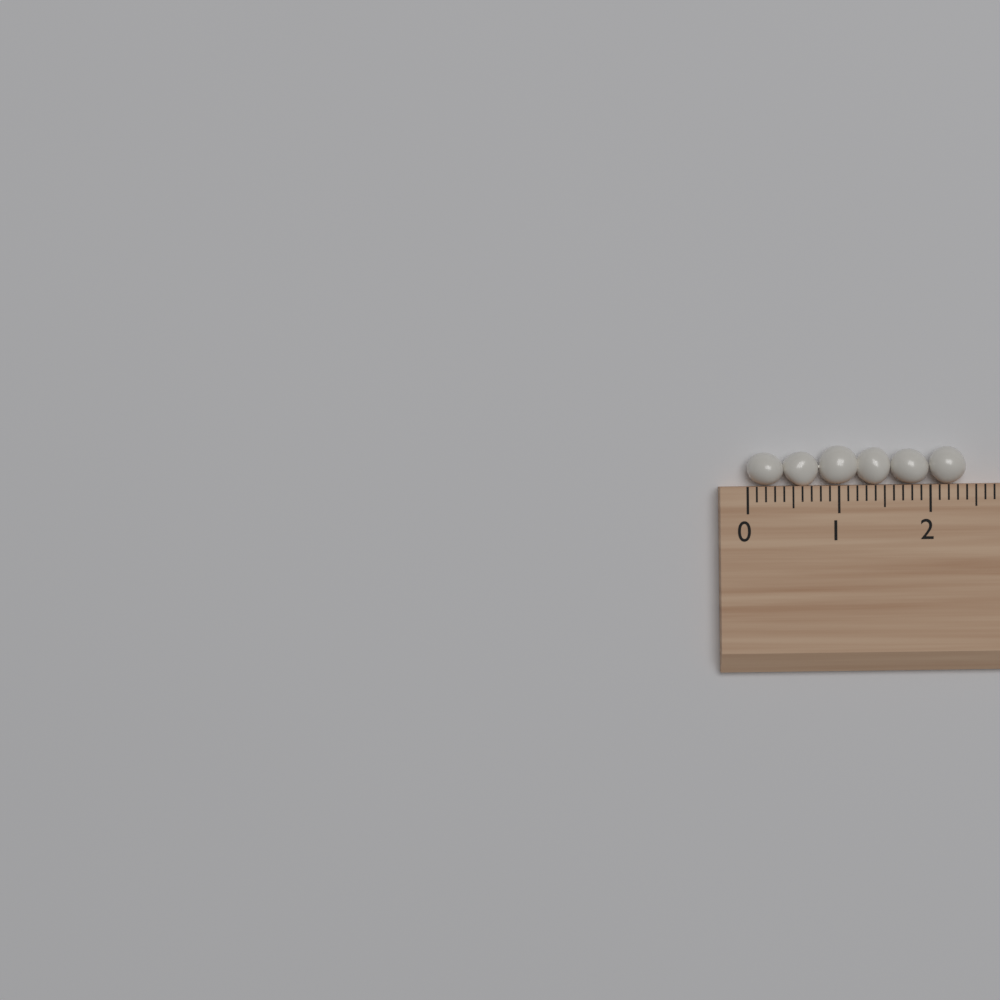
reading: 2.4 (no unit)
